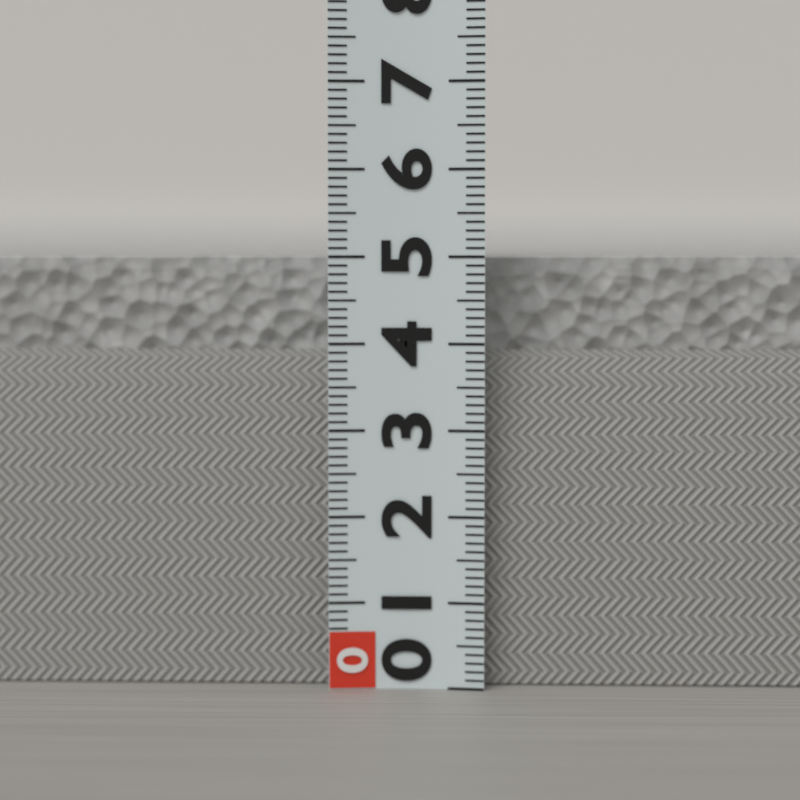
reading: 5.0 (no unit)
